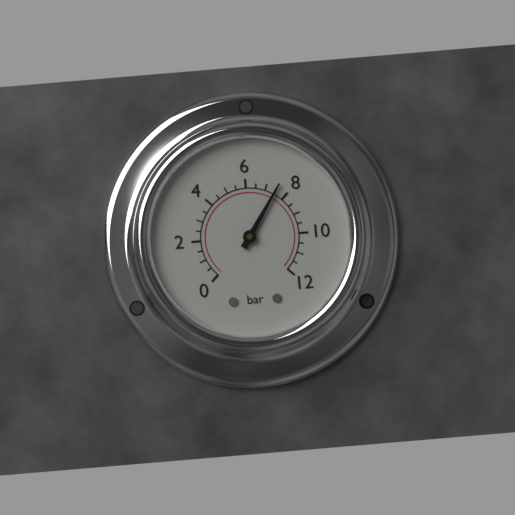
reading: 7.5 bar
